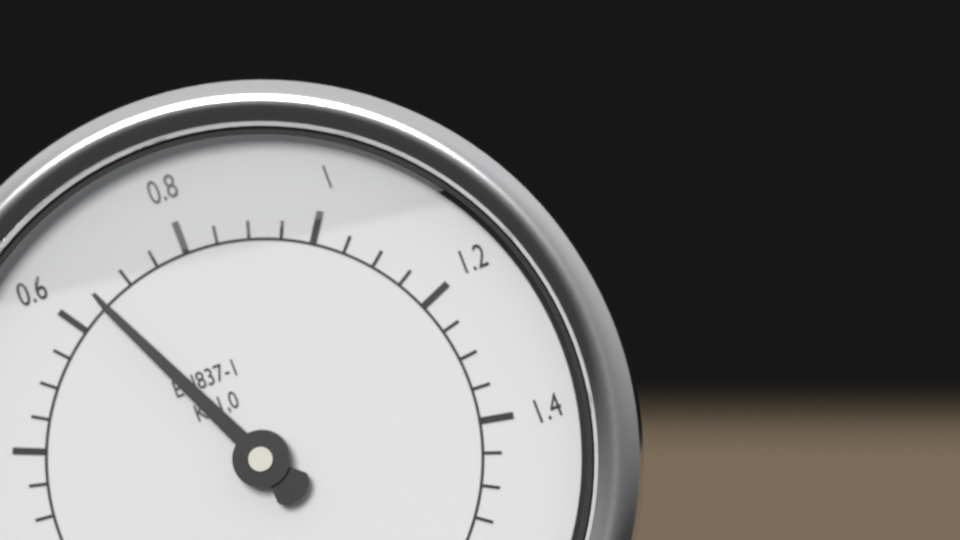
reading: 0.65 MPa
